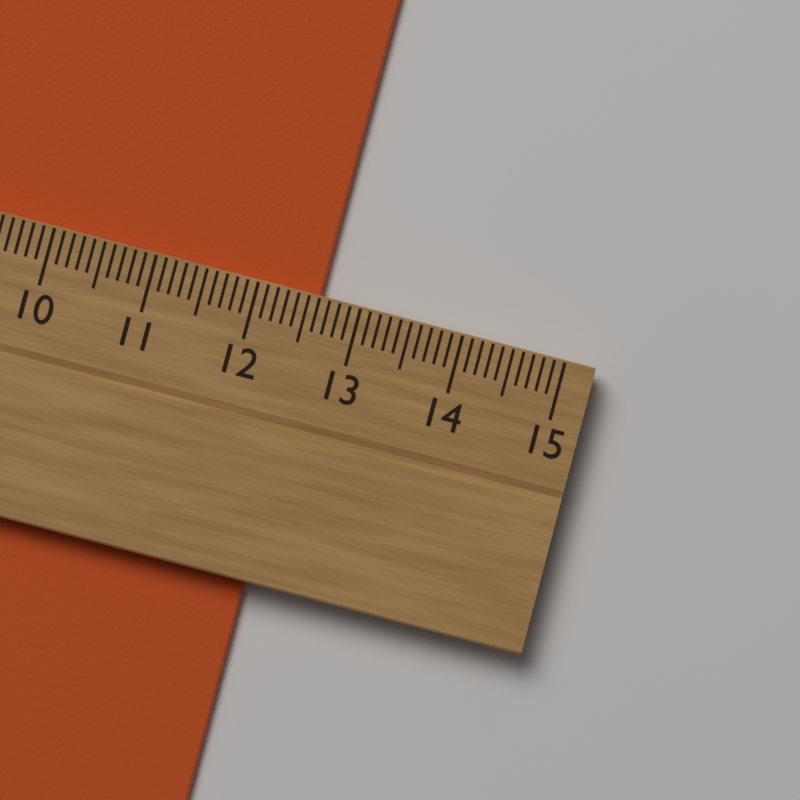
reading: 12.6 cm
